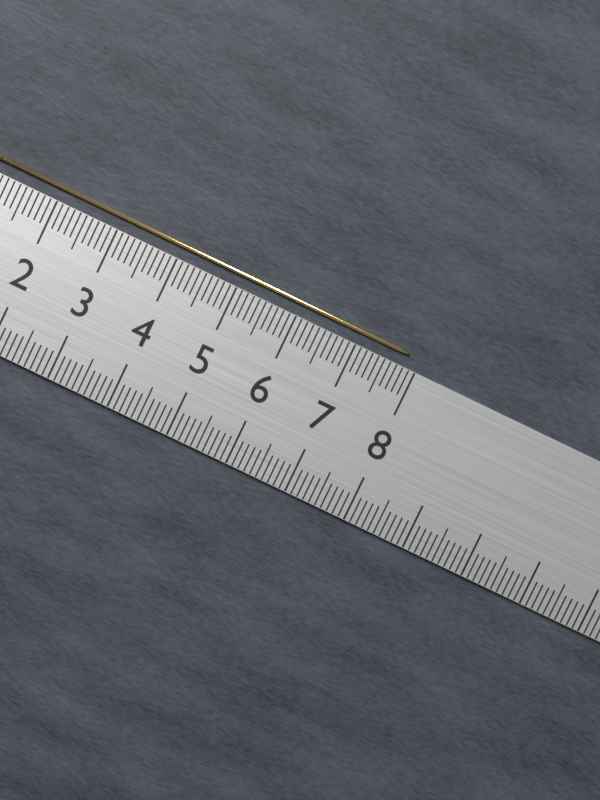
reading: 7.8 cm
